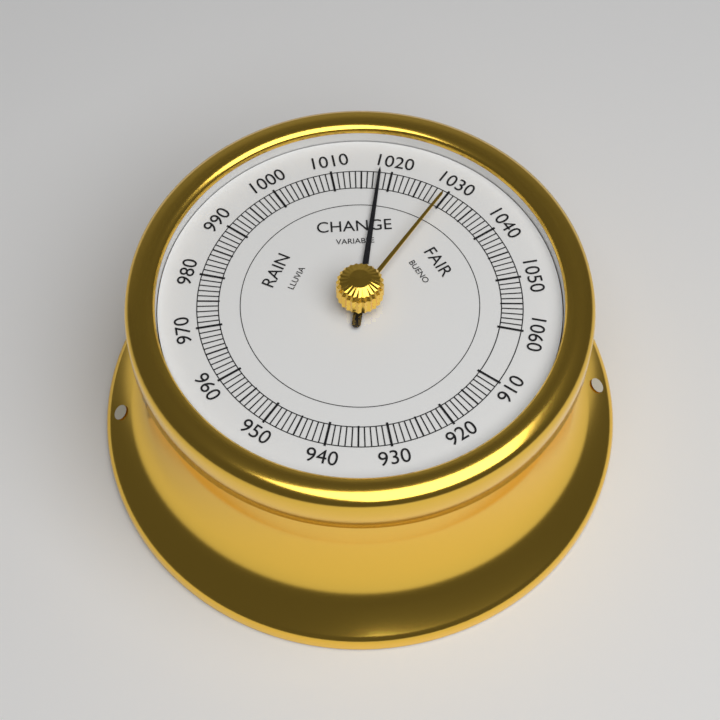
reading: 1018 (no unit)
